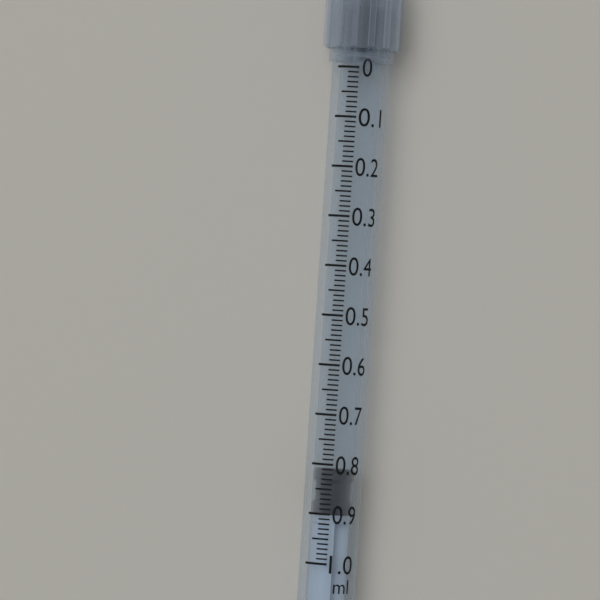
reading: 0.81 ml
